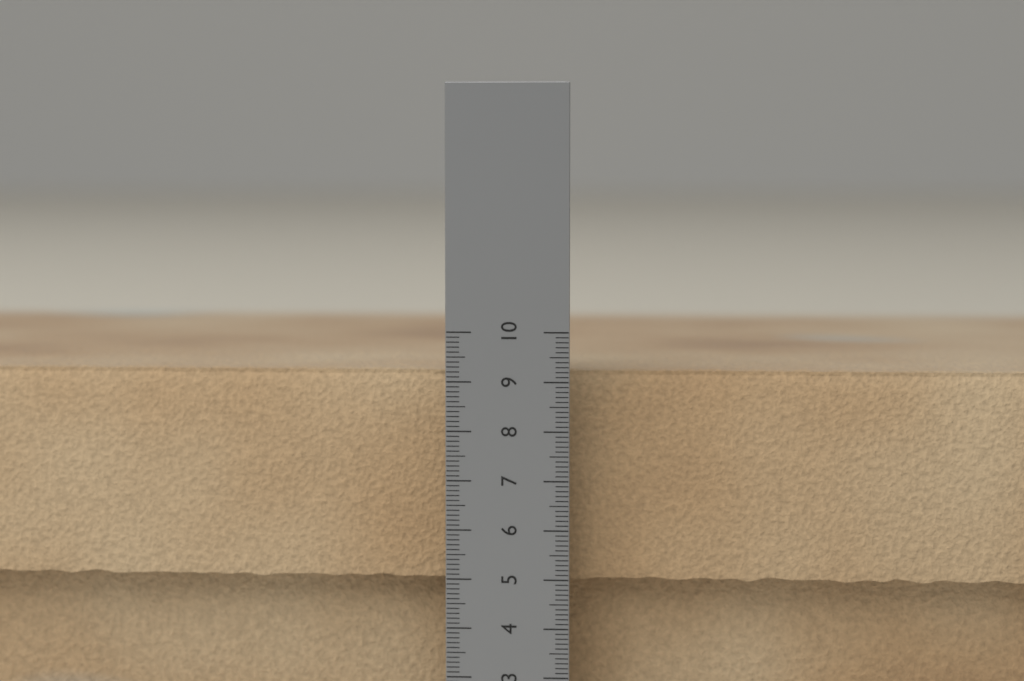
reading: 9.2 cm
